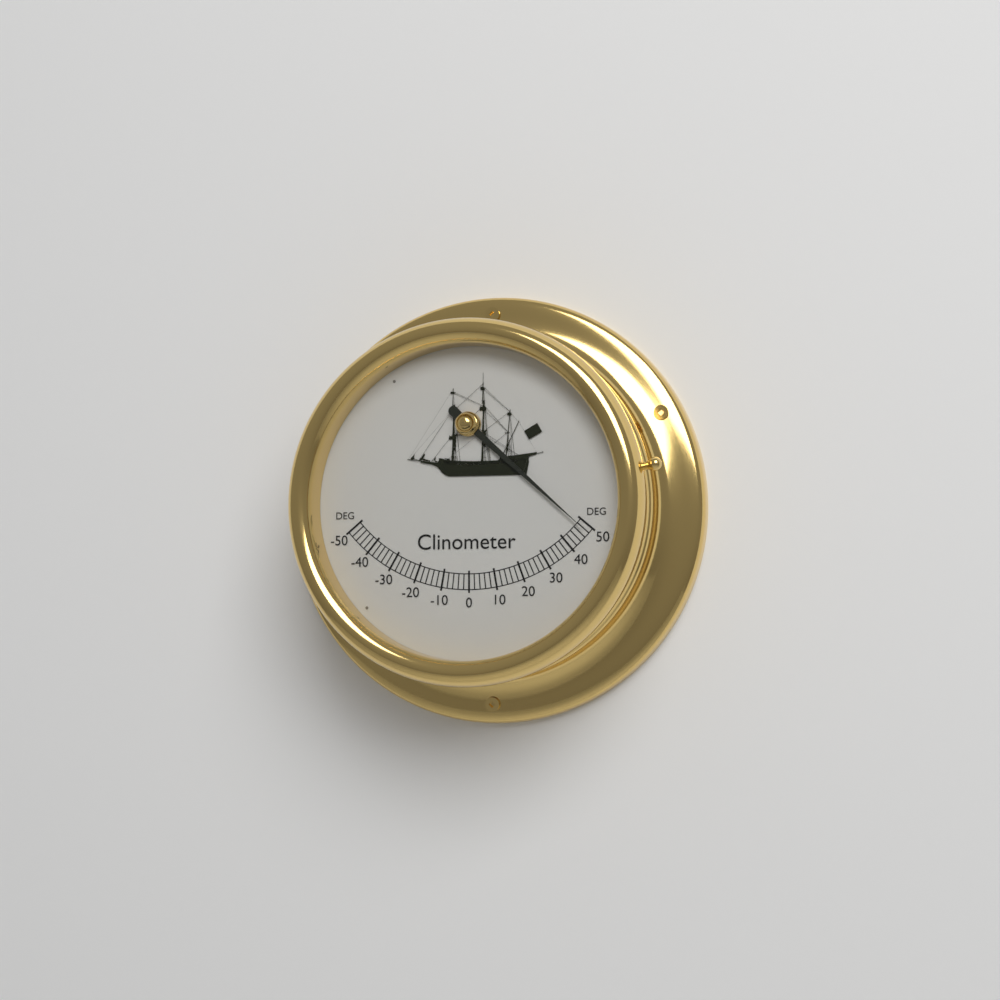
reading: 48 deg
